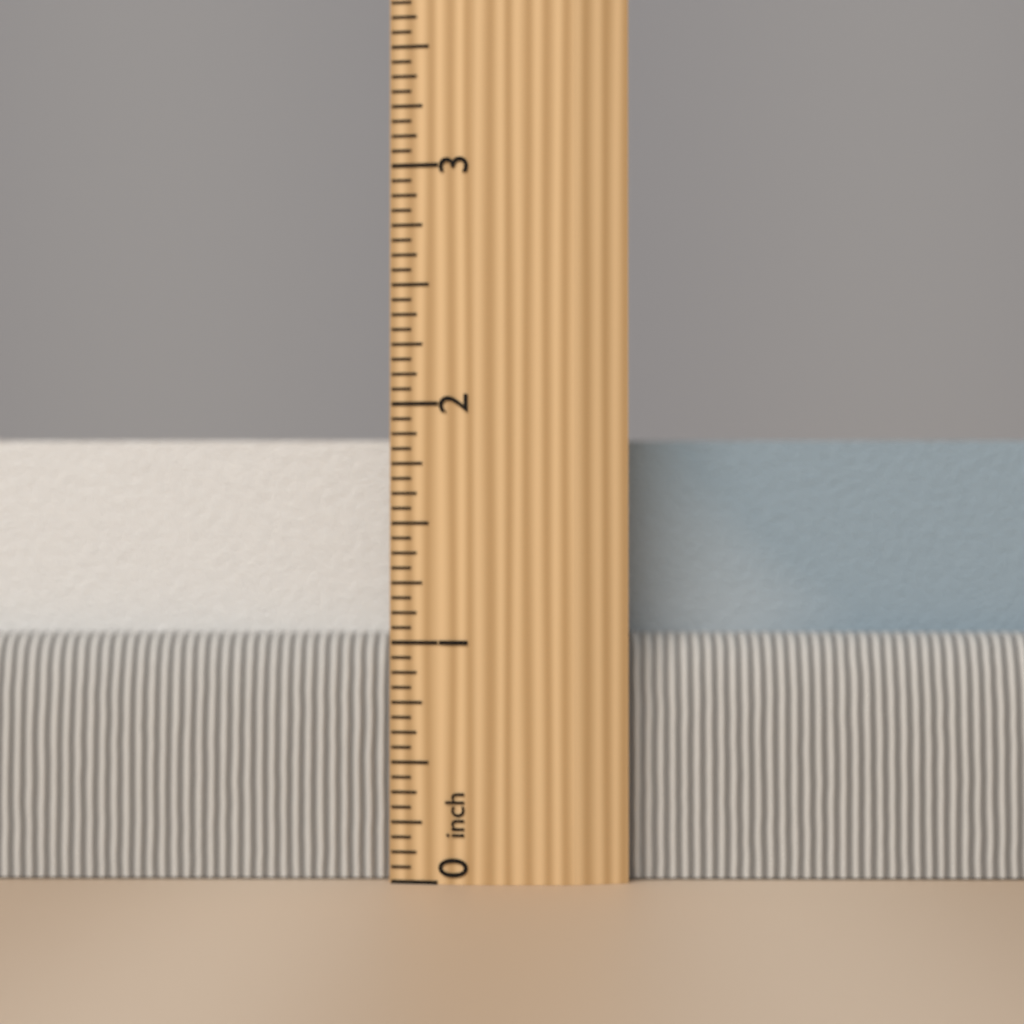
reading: 1.8750 inch
